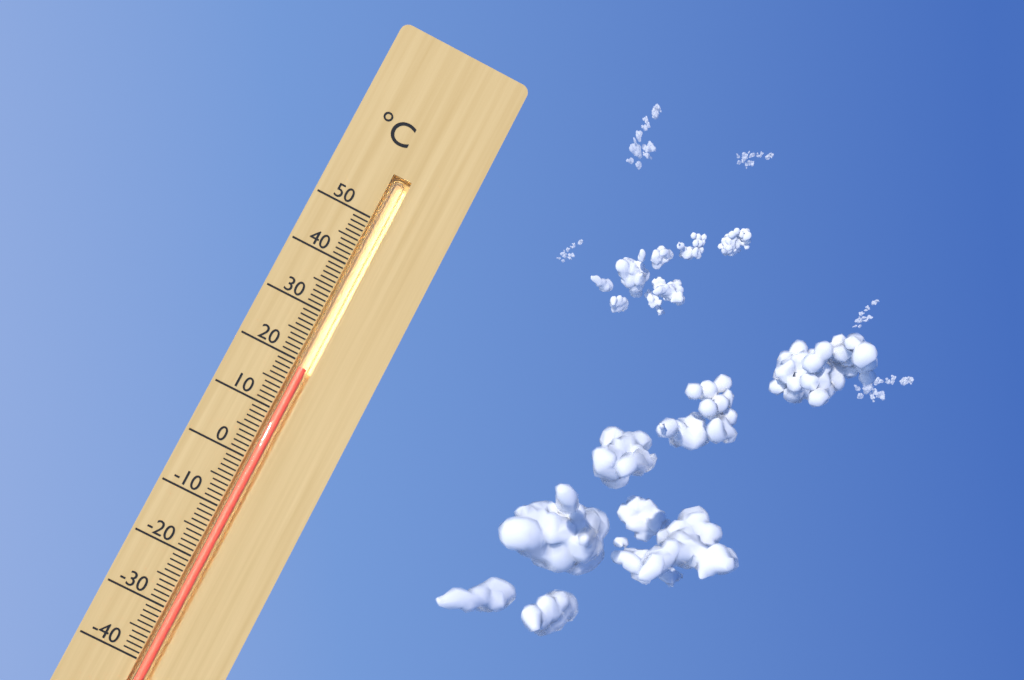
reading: 19 °C
